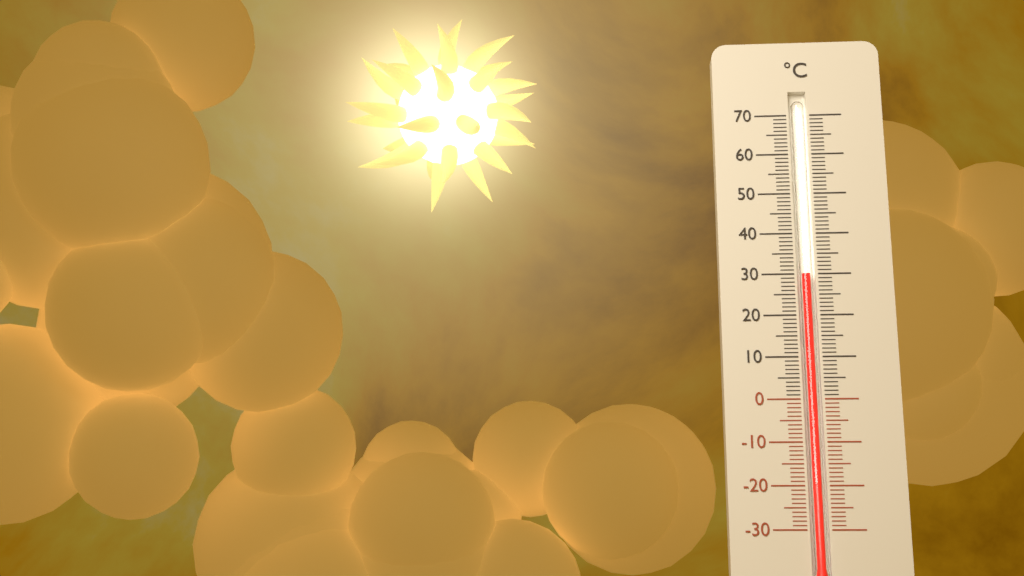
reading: 30 °C
